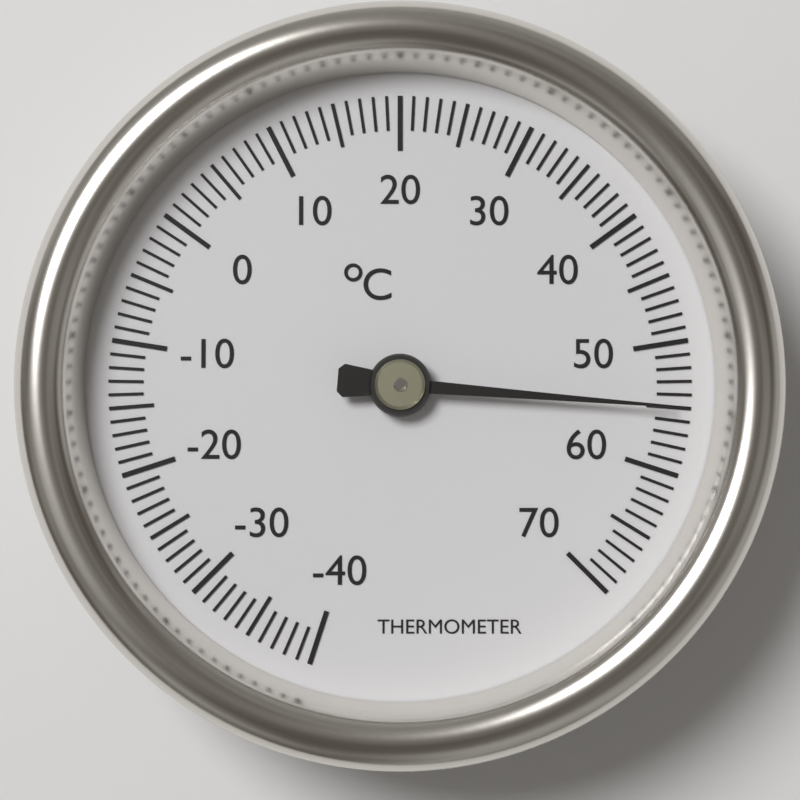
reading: 55 °C
